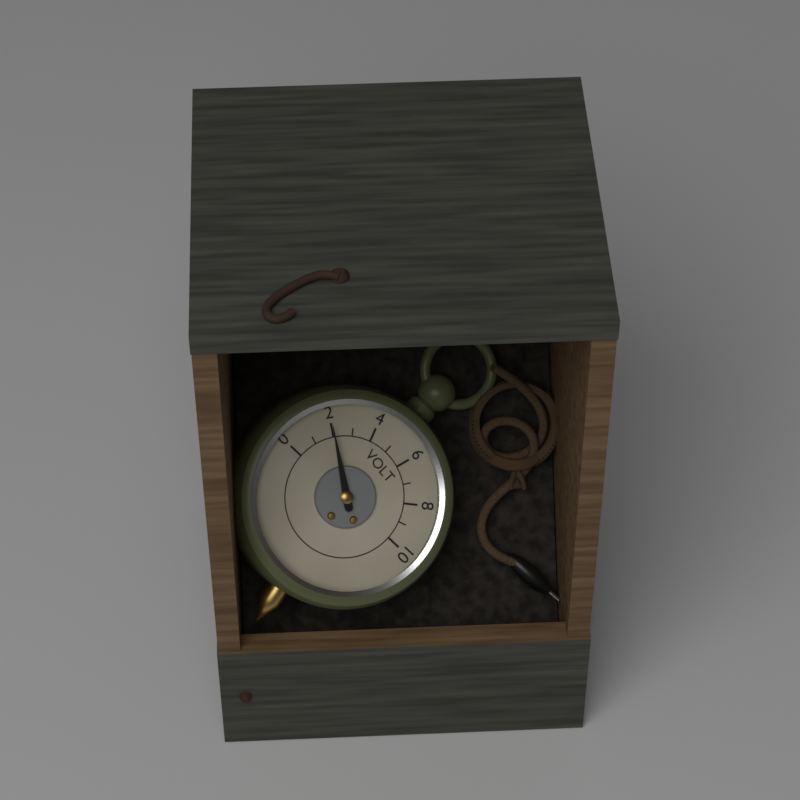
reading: 2 V
